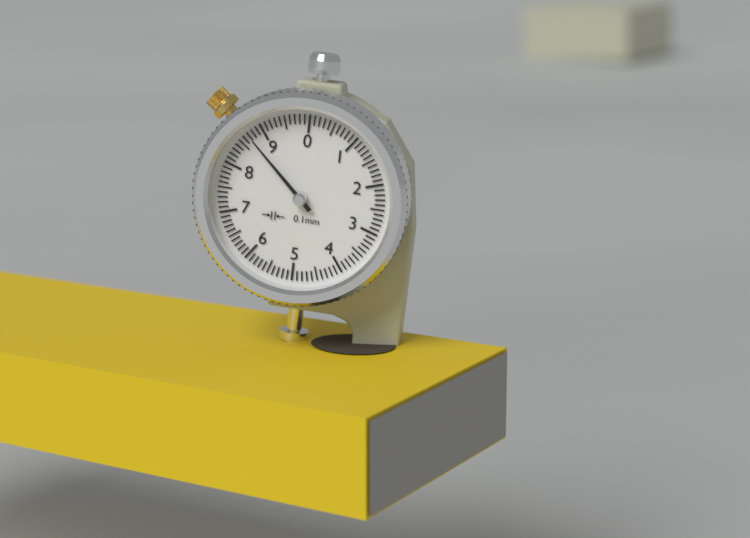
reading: 8.7 mm
